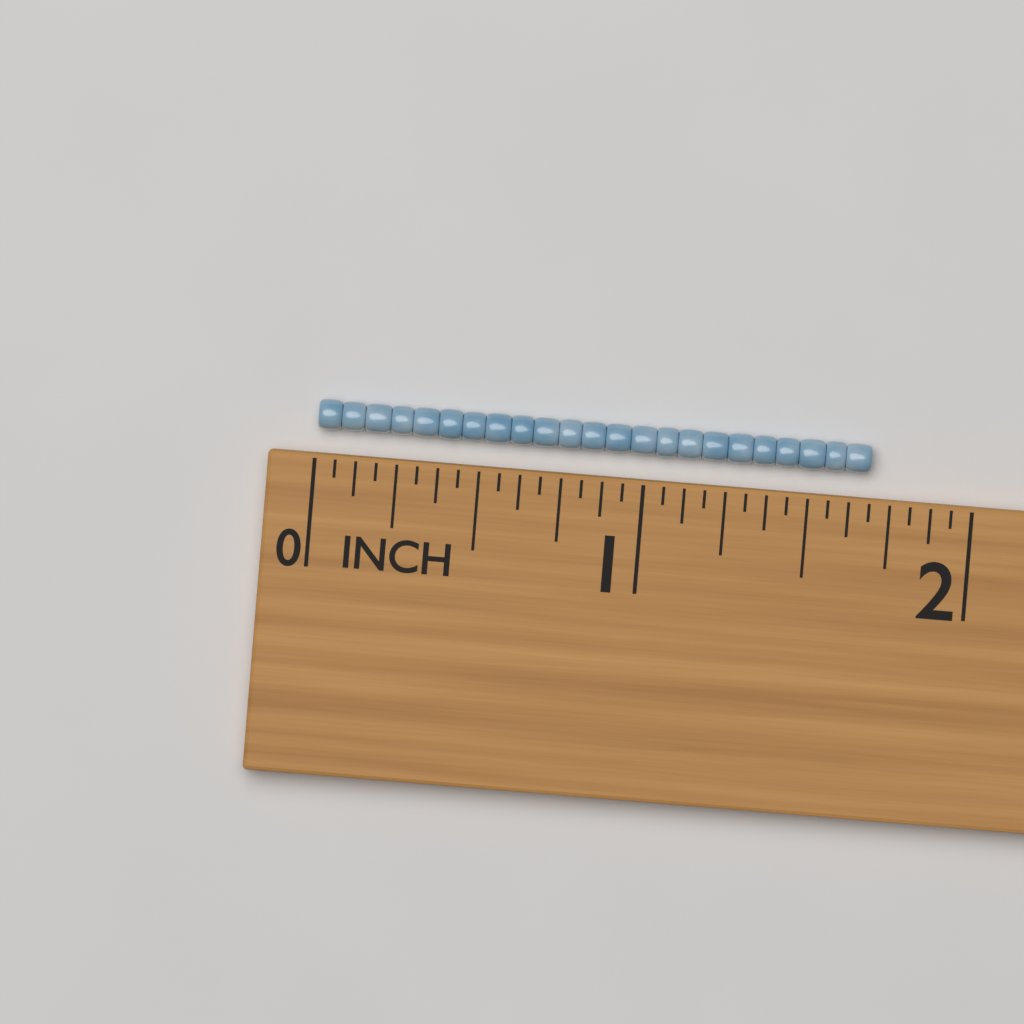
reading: 1.6875 in
